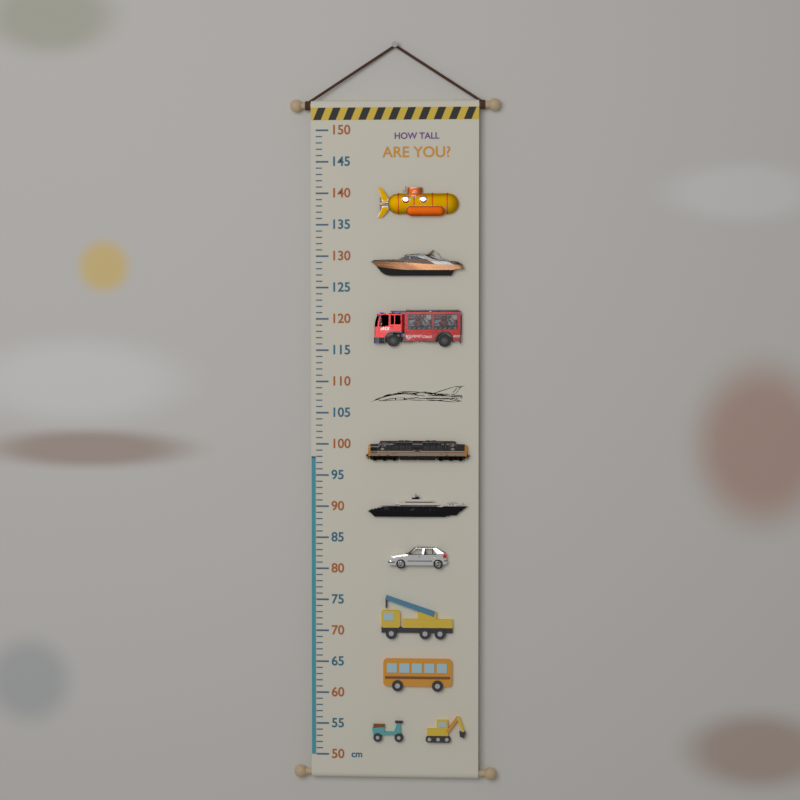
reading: 98 cm
